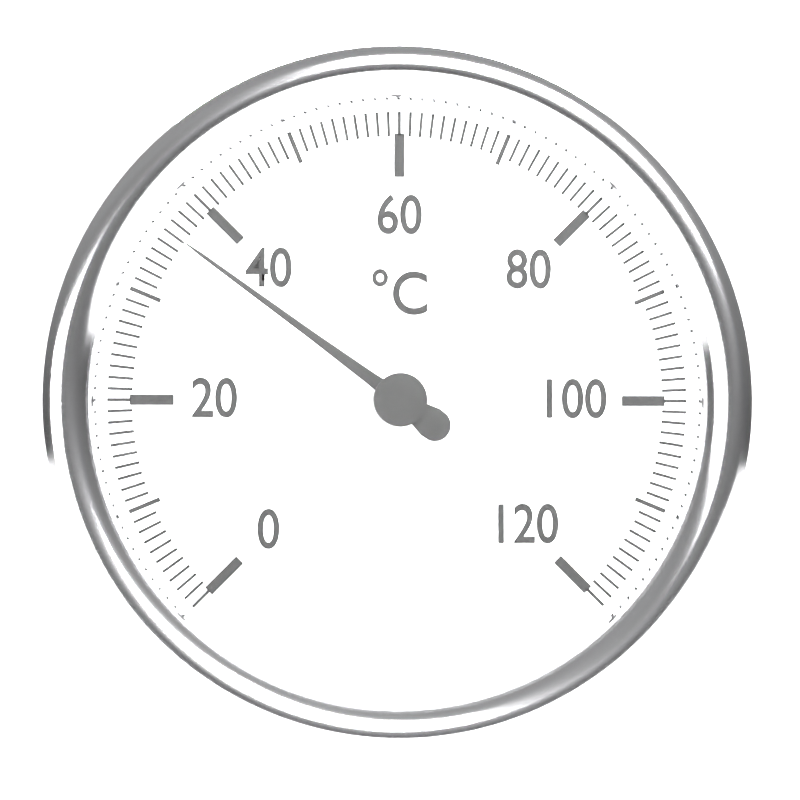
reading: 36 °C
